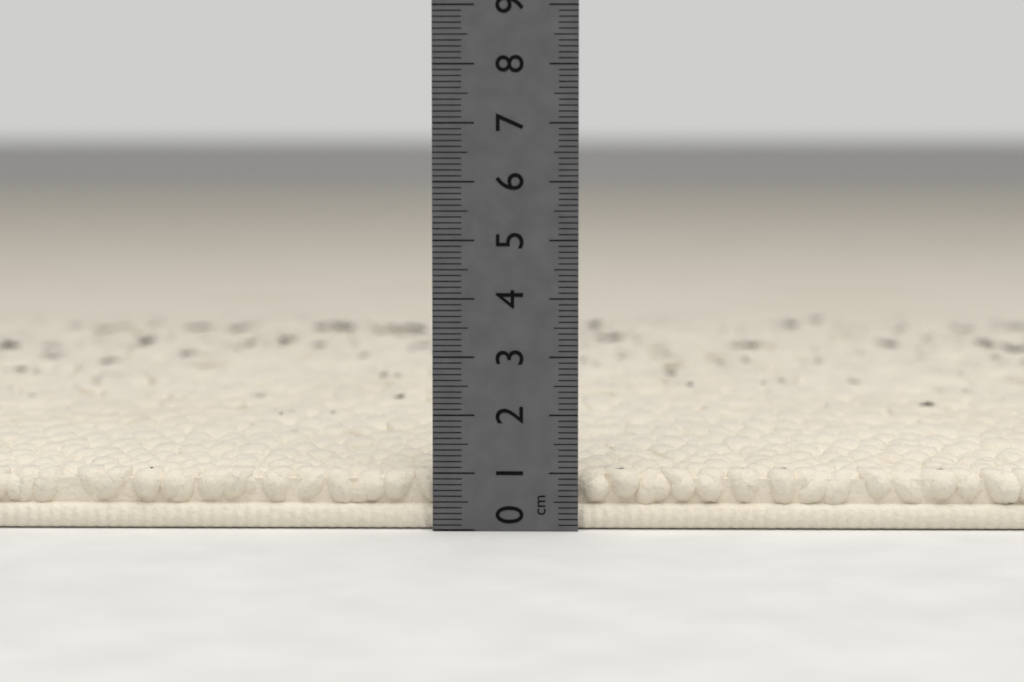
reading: 1.0 cm
